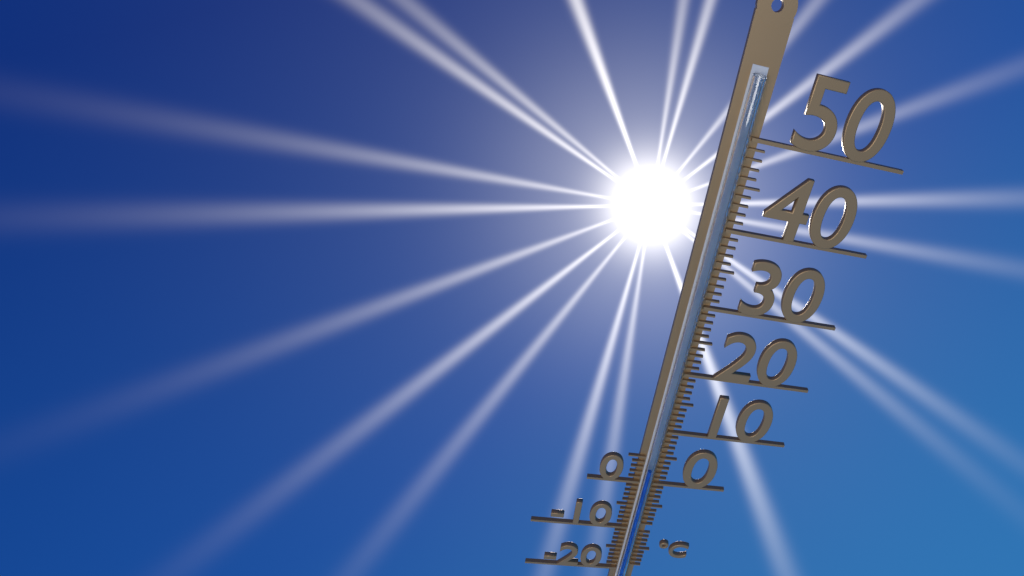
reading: 3 °C
